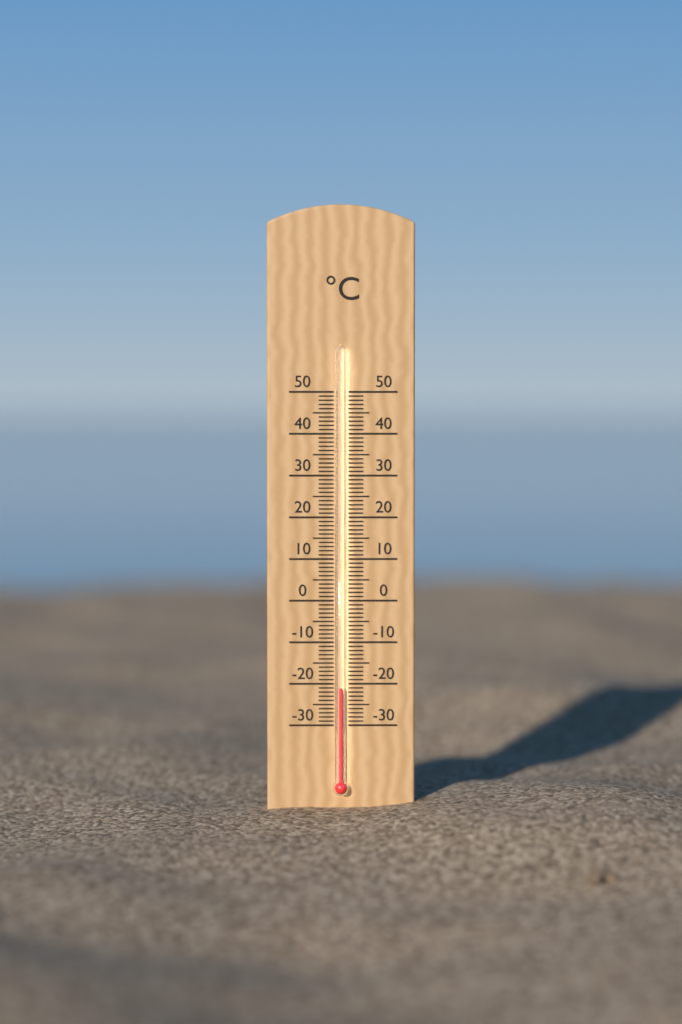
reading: -21 °C
